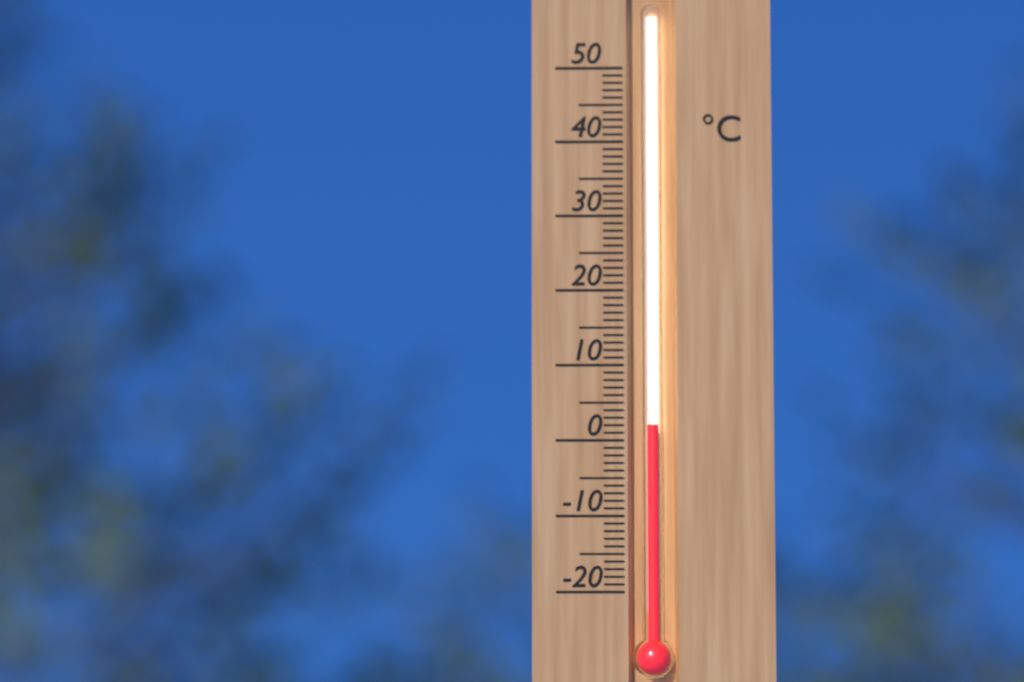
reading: 2 °C
